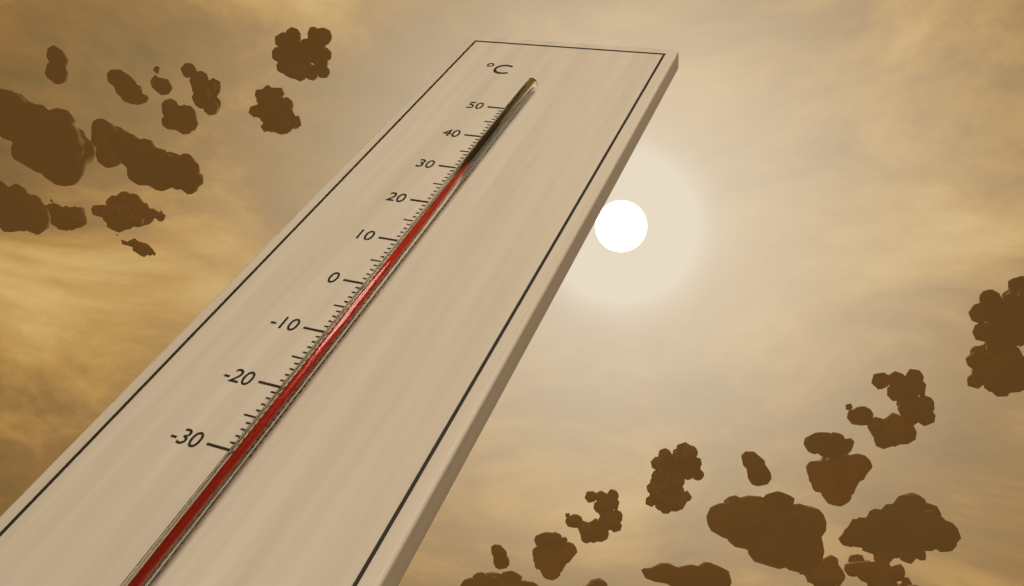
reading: 32 °C
